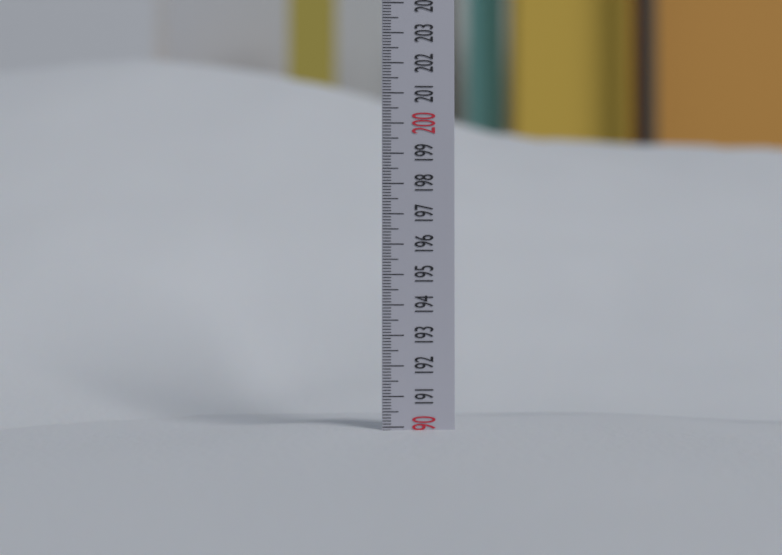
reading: 189.9 (no unit)
